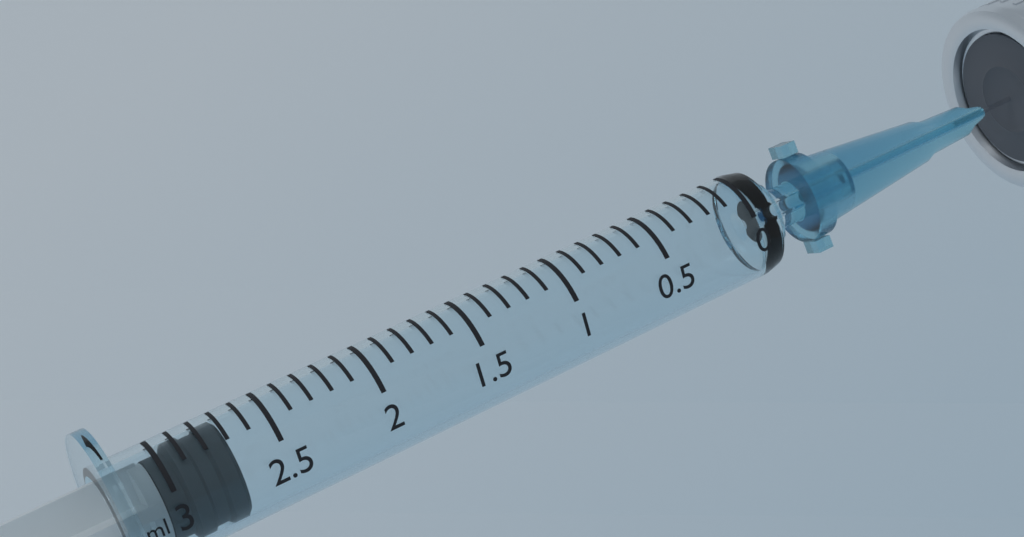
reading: 2.7 ml
